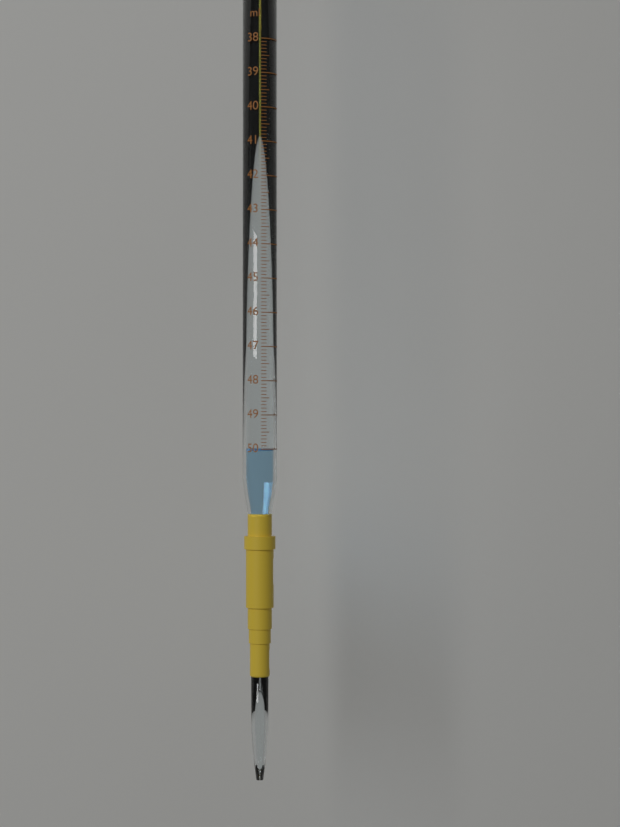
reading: 50.0 ml
